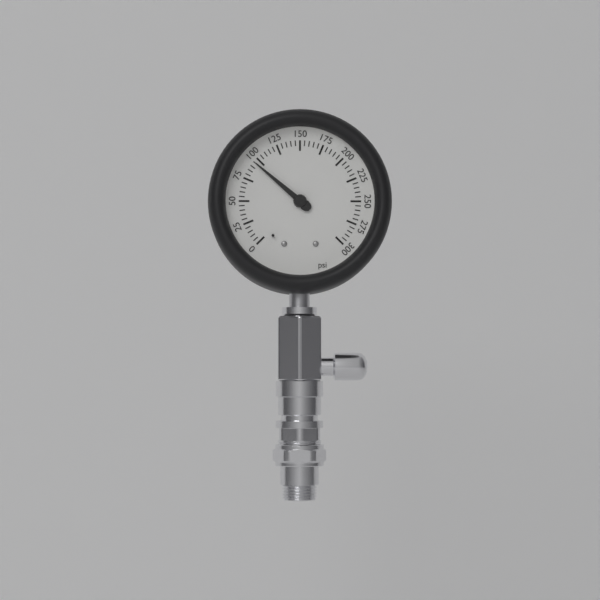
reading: 95 psi
